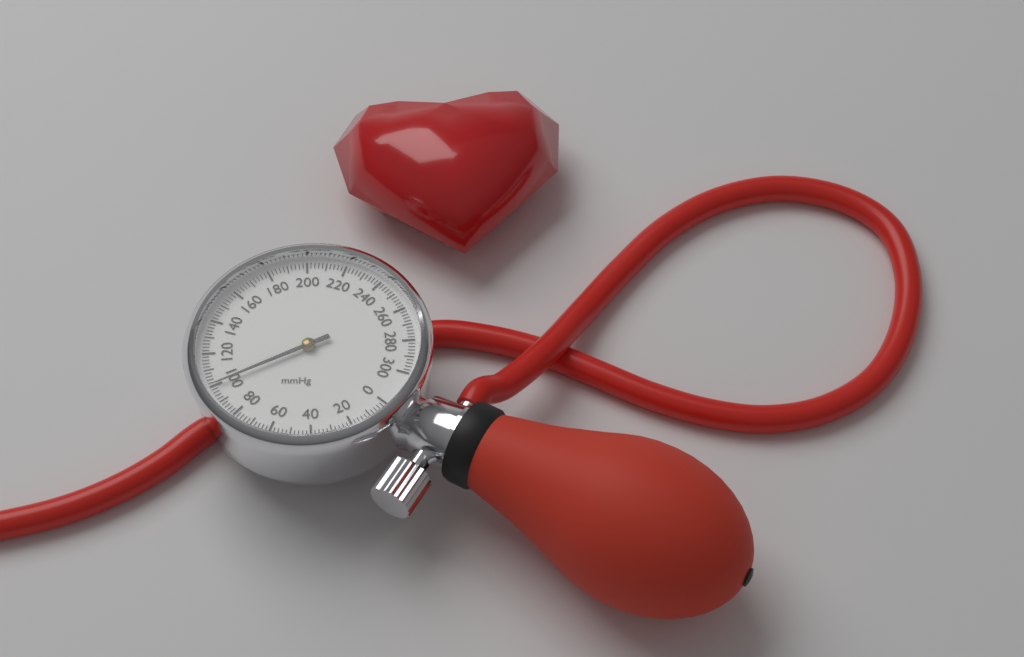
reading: 100 mmHg
